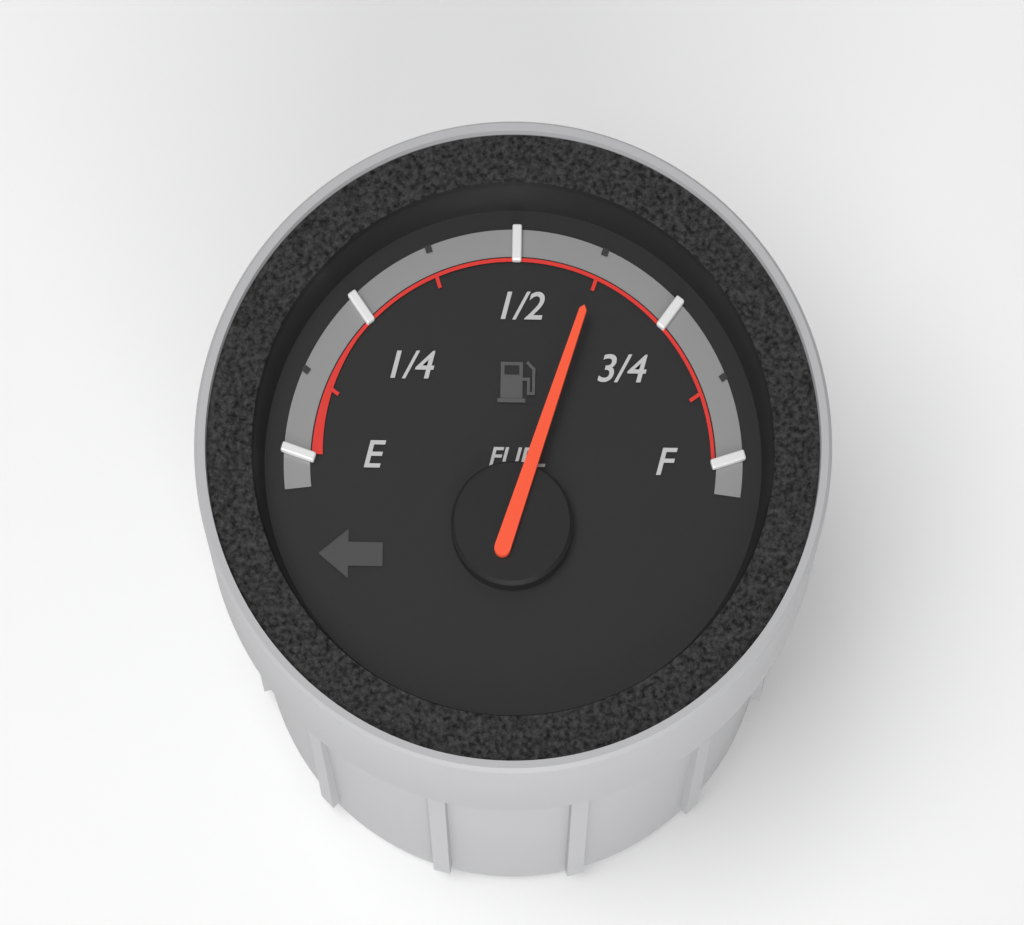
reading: 0.625 (no unit)
